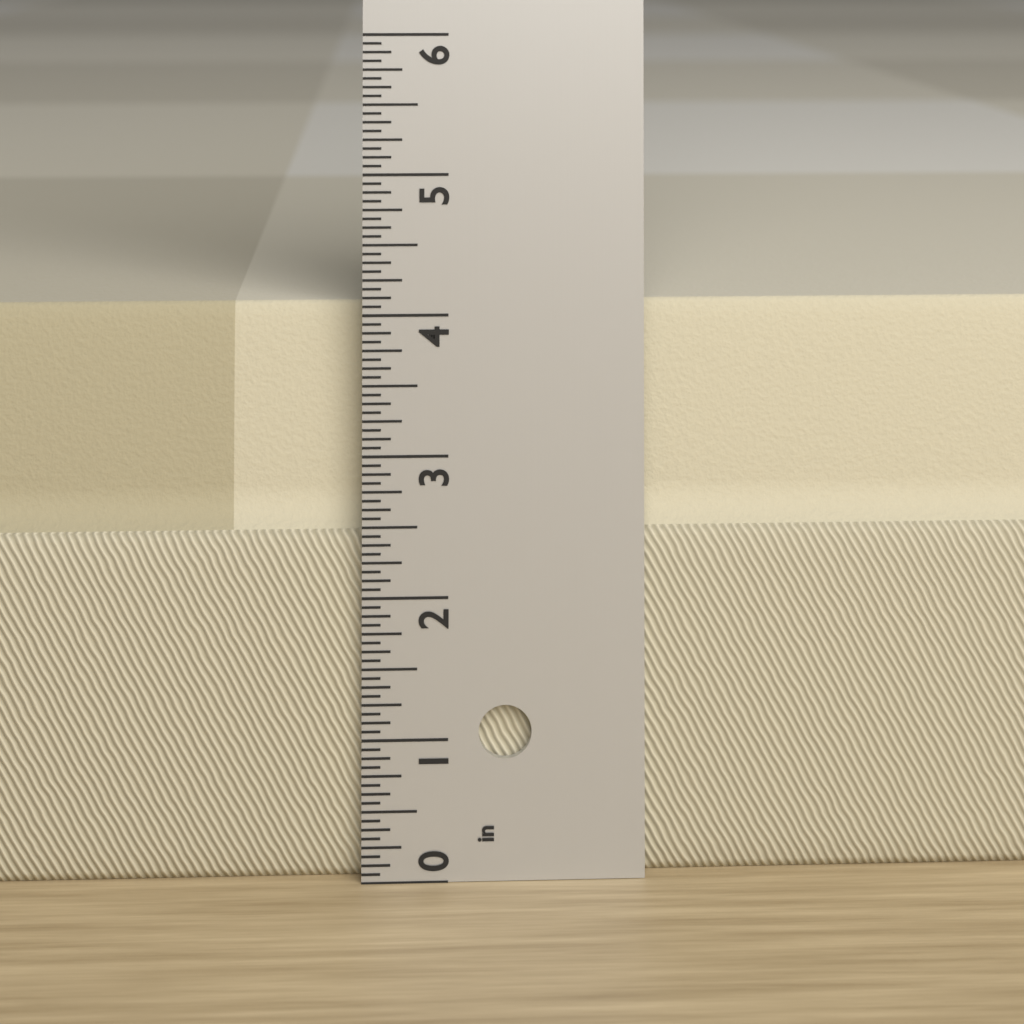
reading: 4.0625 in
